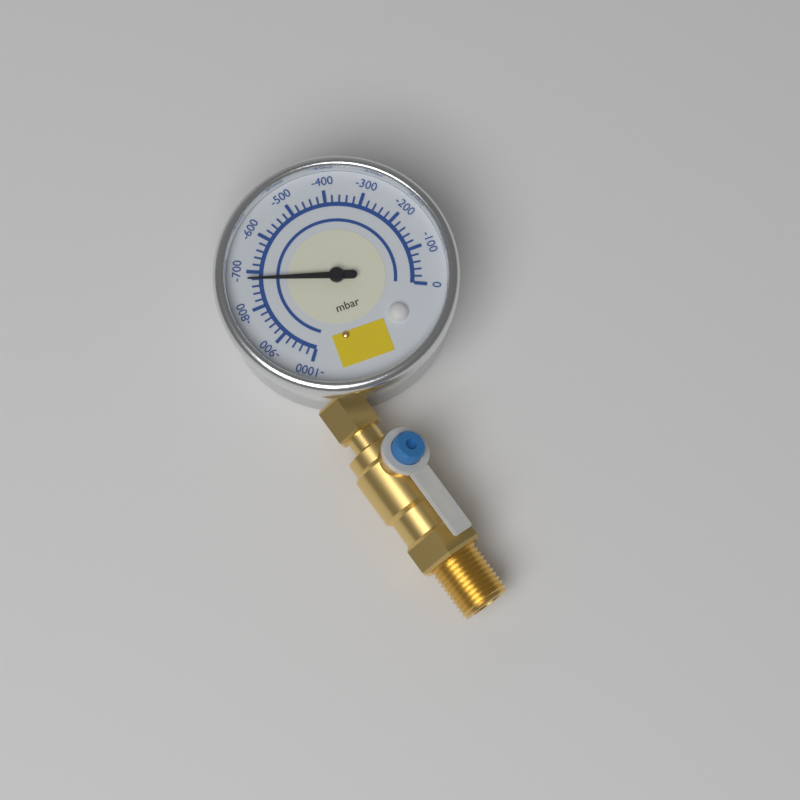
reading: -720 mbar
